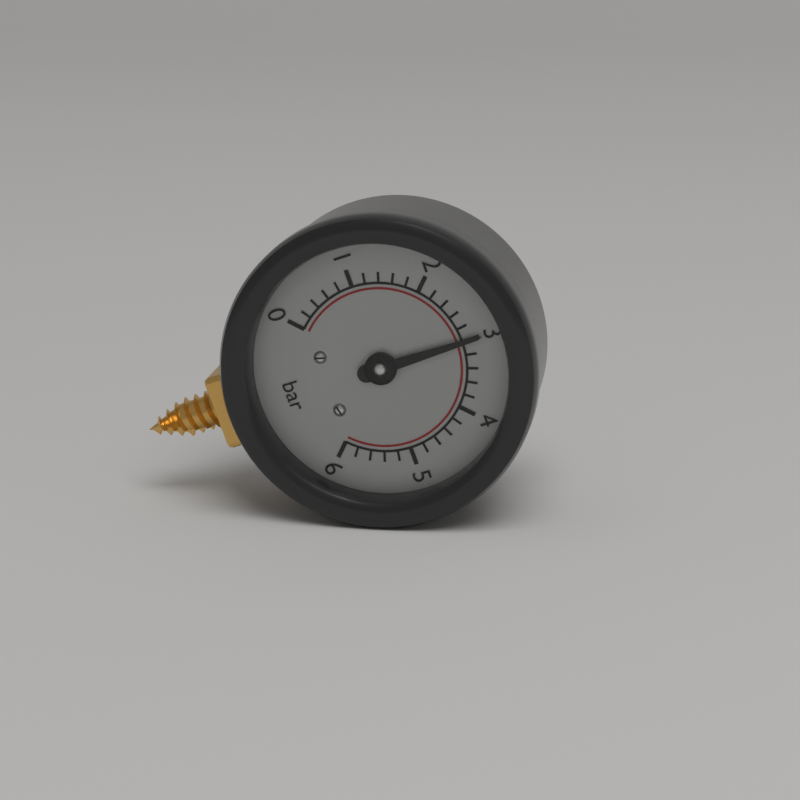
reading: 3.0 bar
